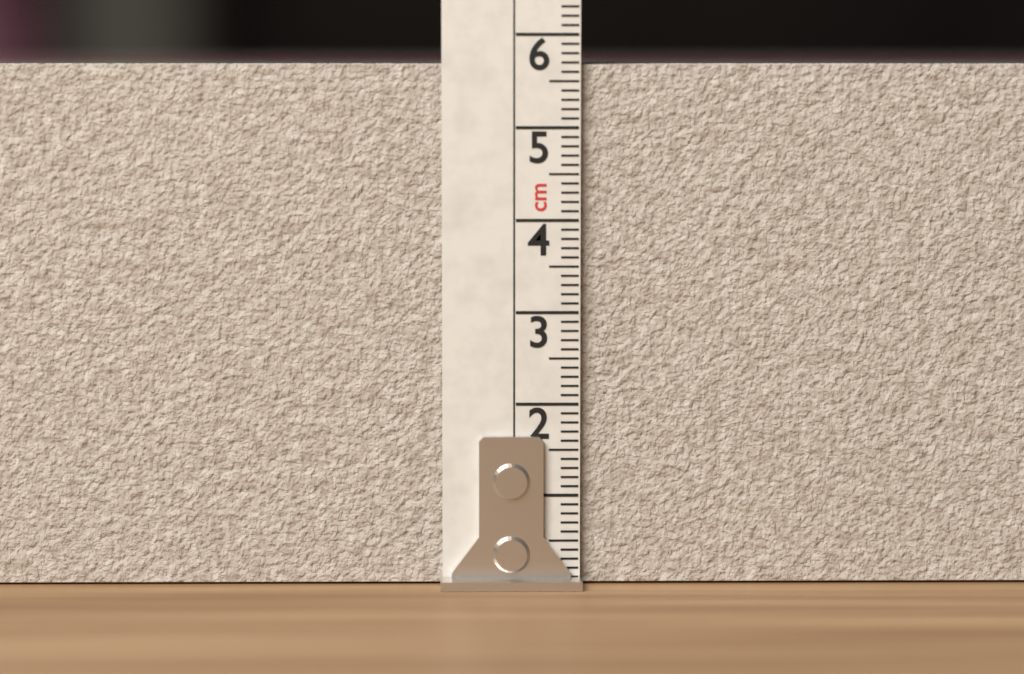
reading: 5.7 cm
